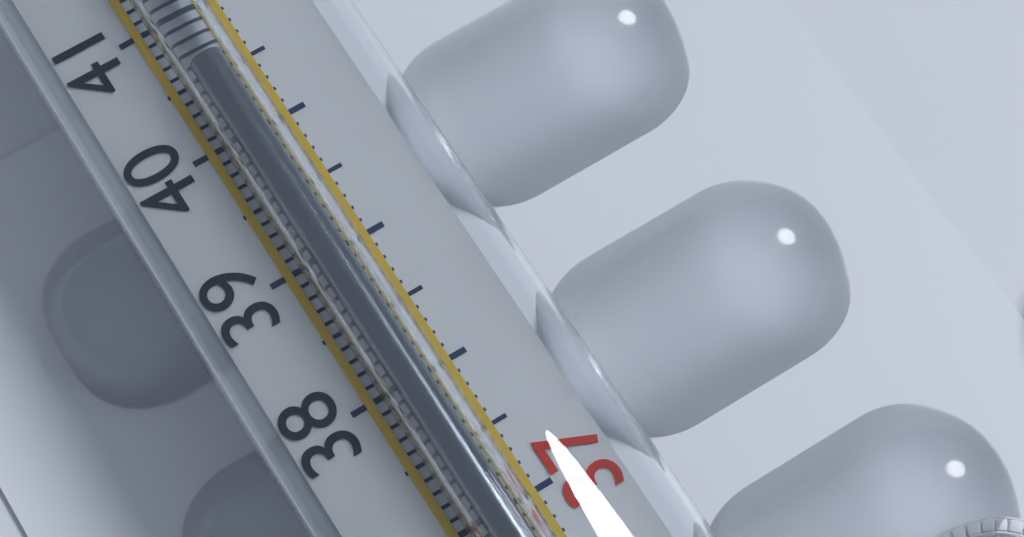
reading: 40.5 °C
